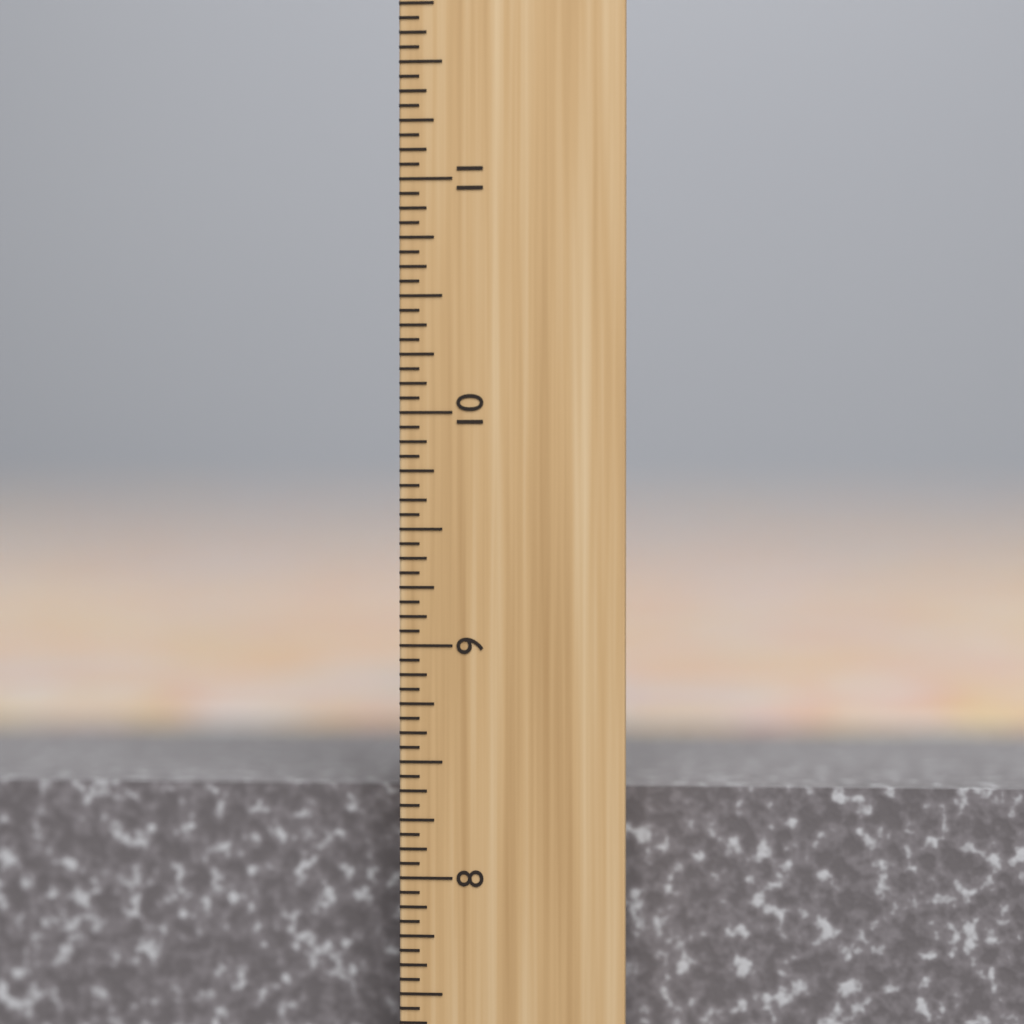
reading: 8.3750 inch
